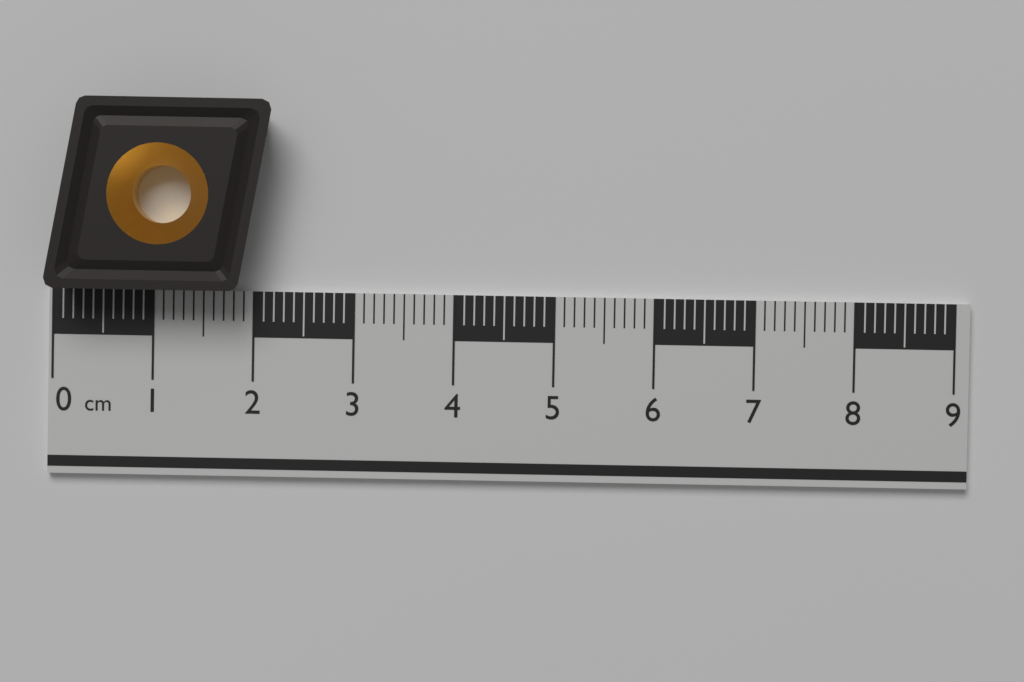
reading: 2.2 cm
